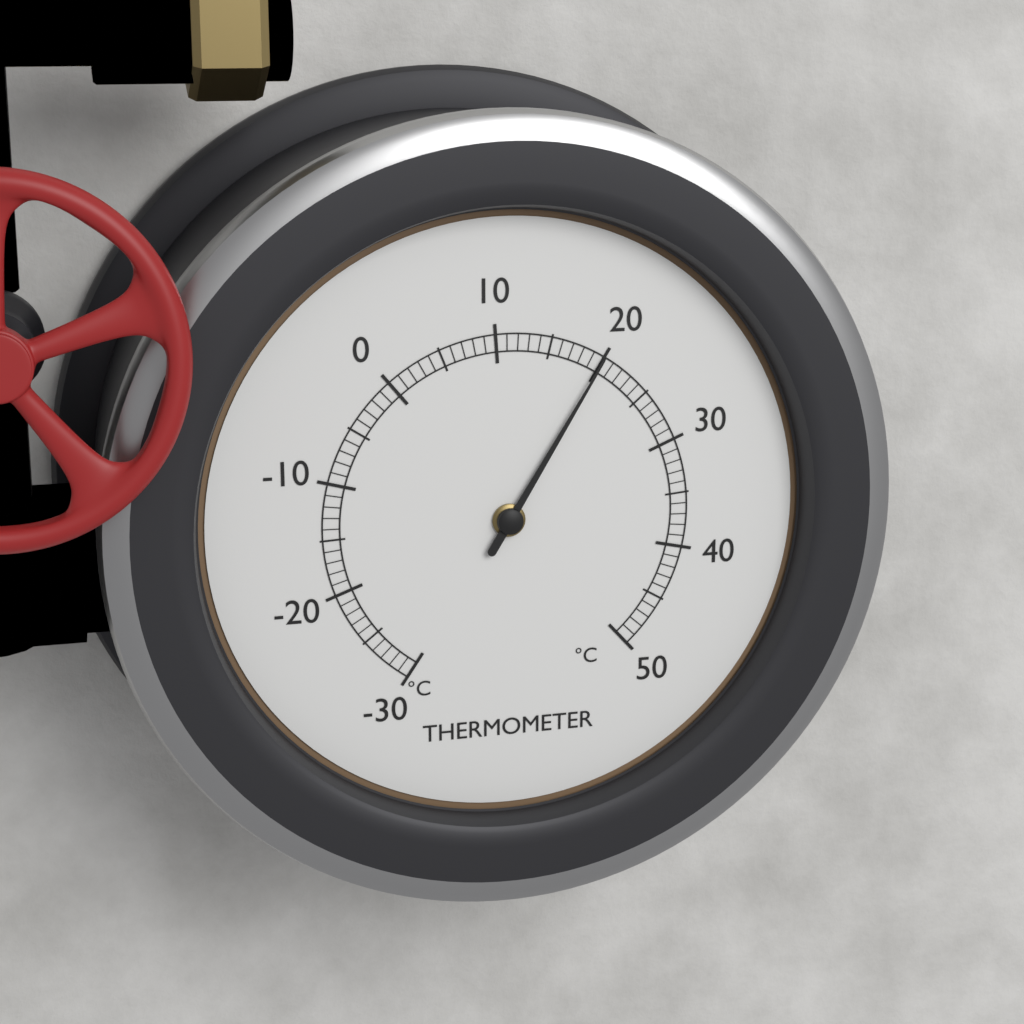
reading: 20 °C
